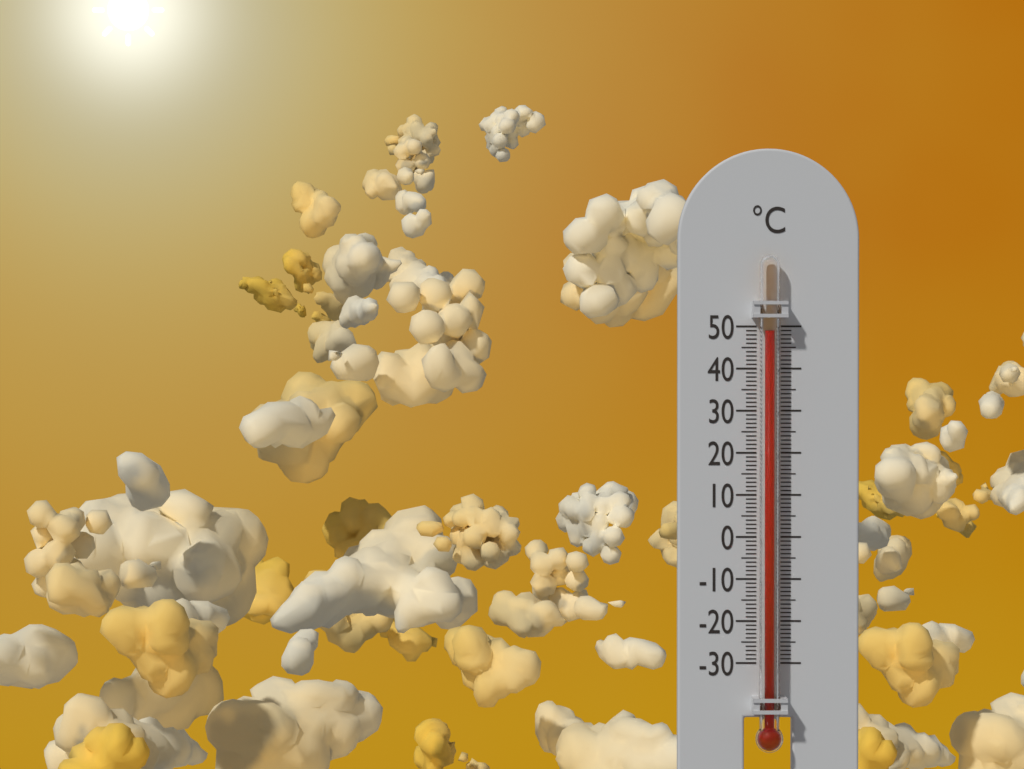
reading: 49 °C
